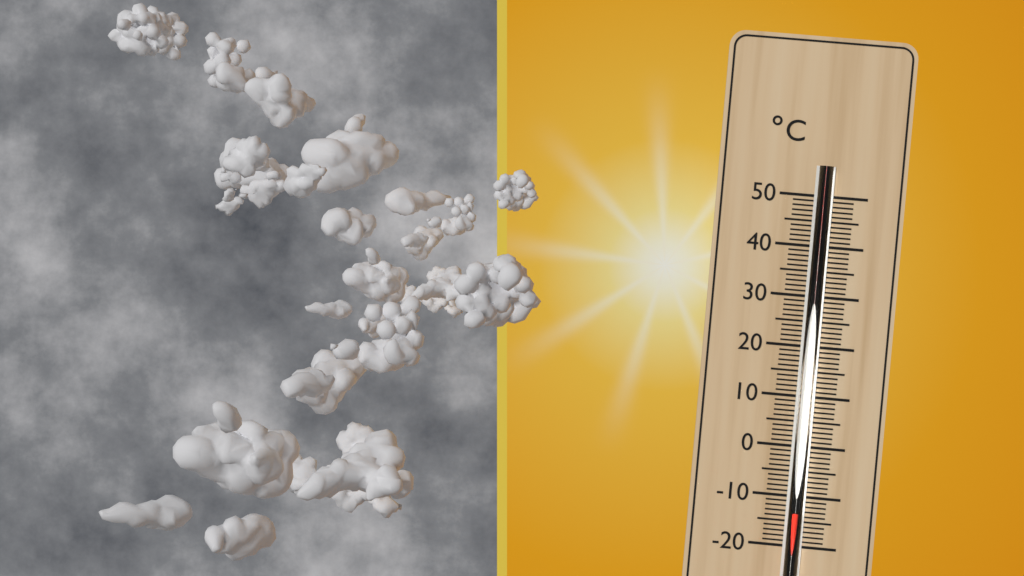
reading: -13 °C
